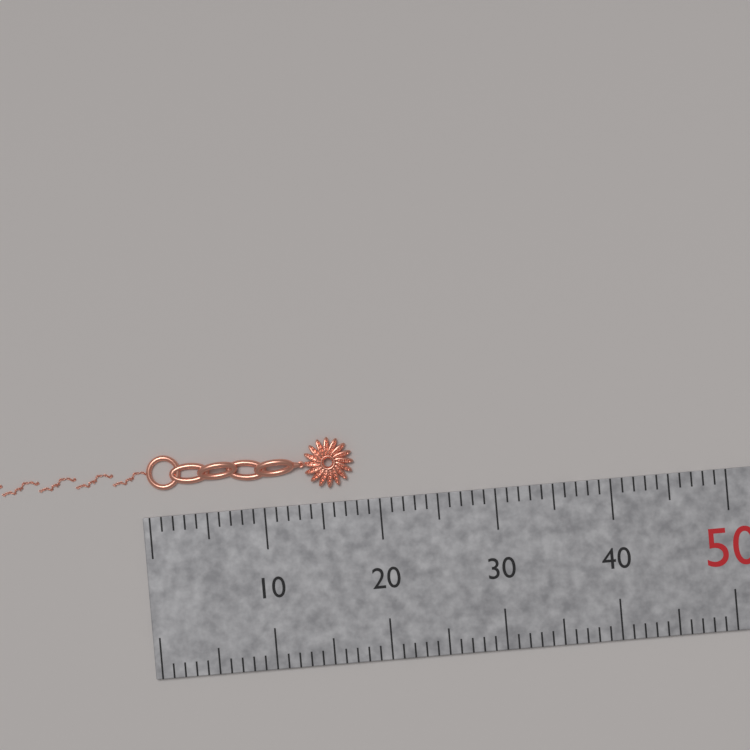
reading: 18 mm
